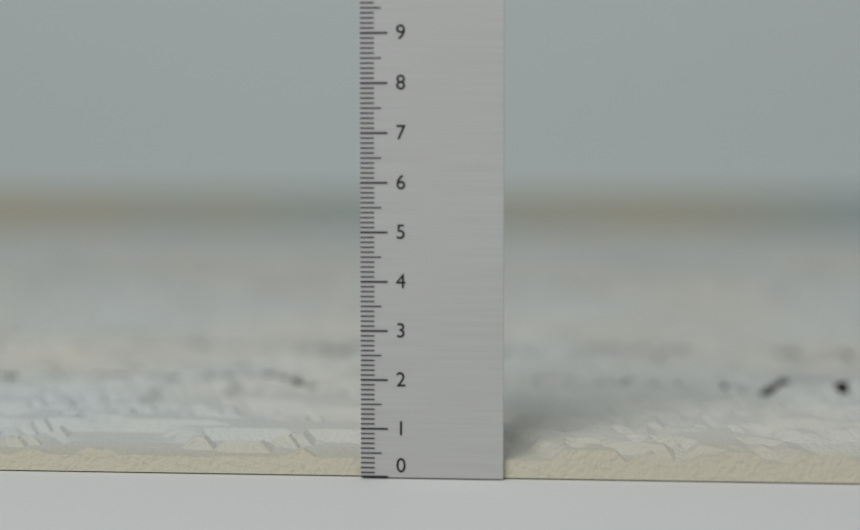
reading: 0.6 (no unit)
